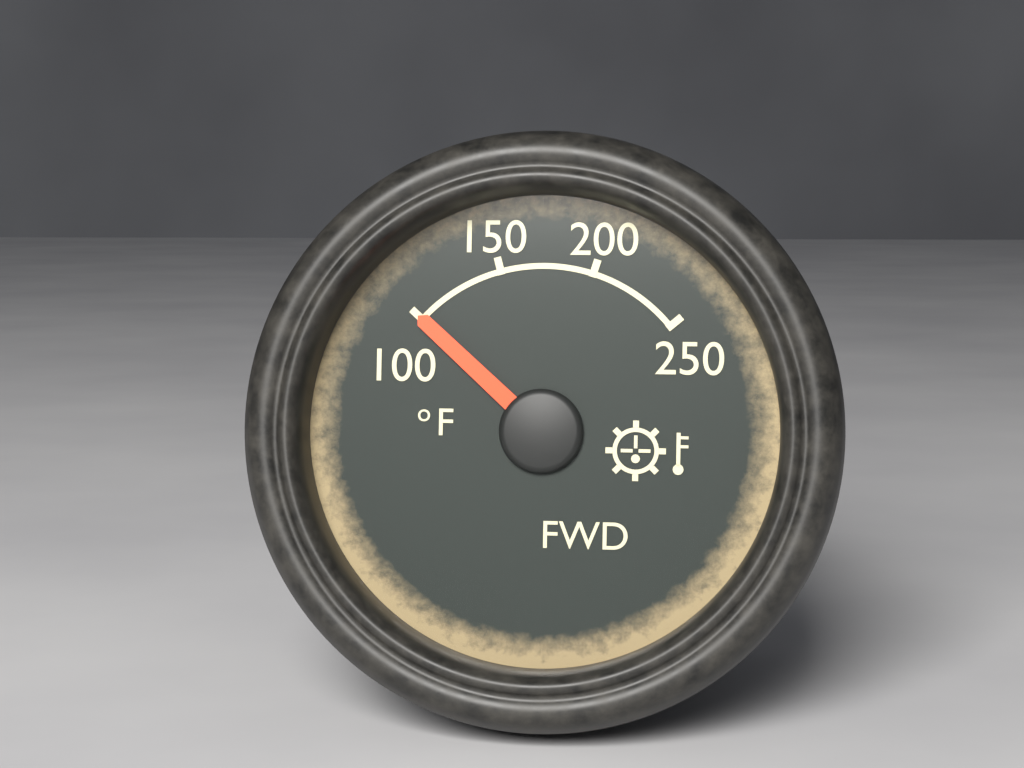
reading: 100 °F
